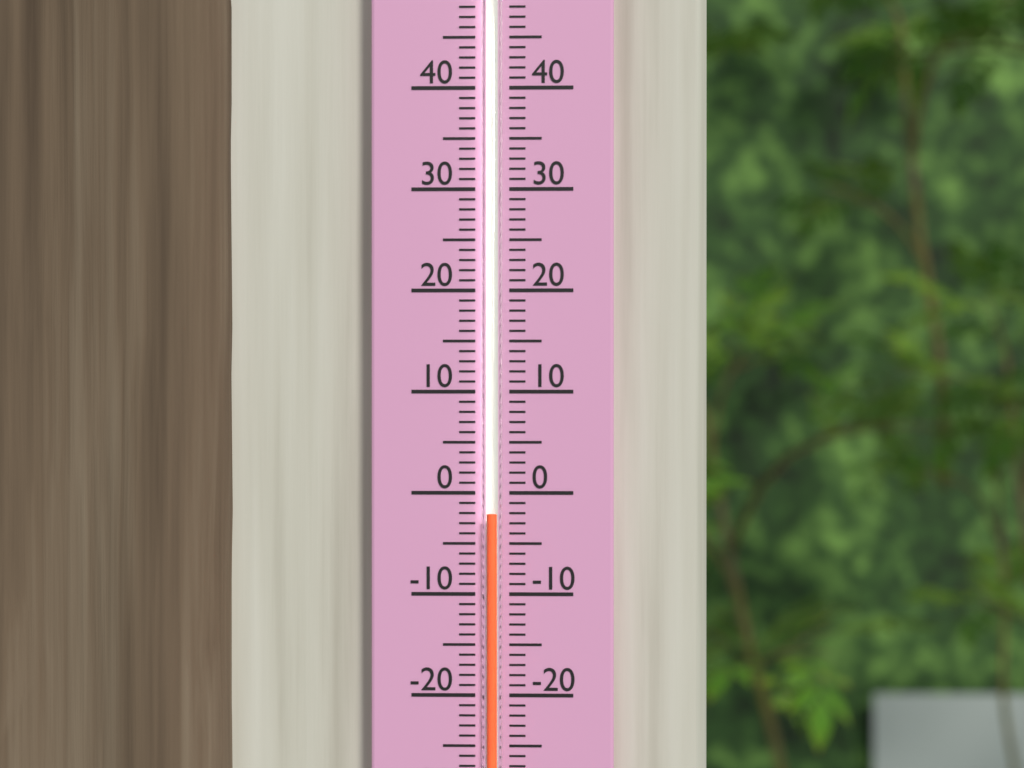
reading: -2 (no unit)
